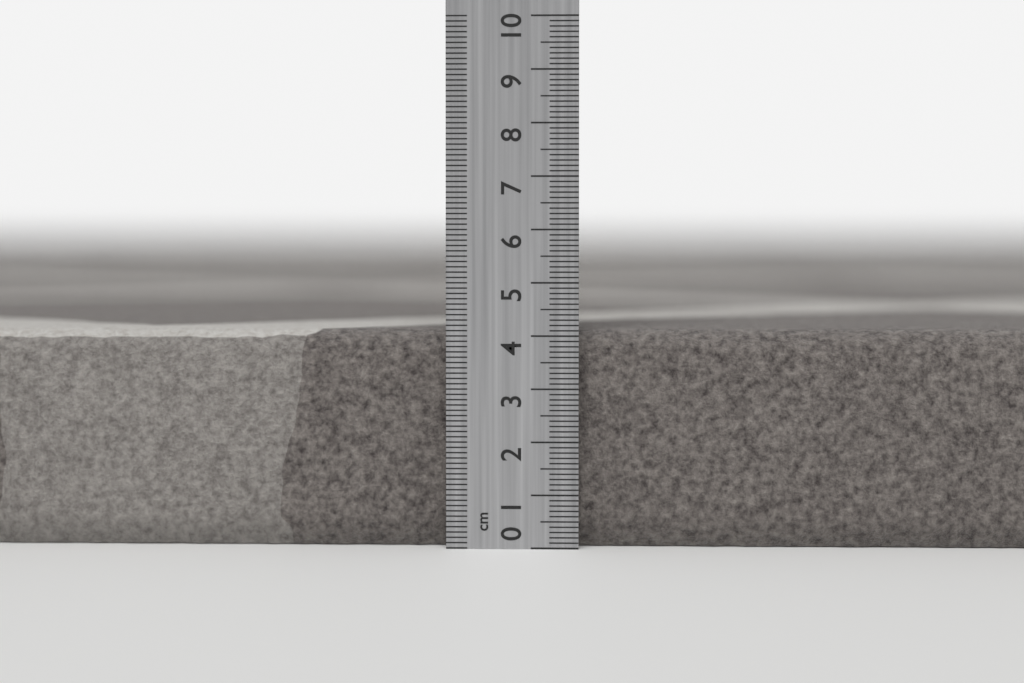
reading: 4.1 cm
